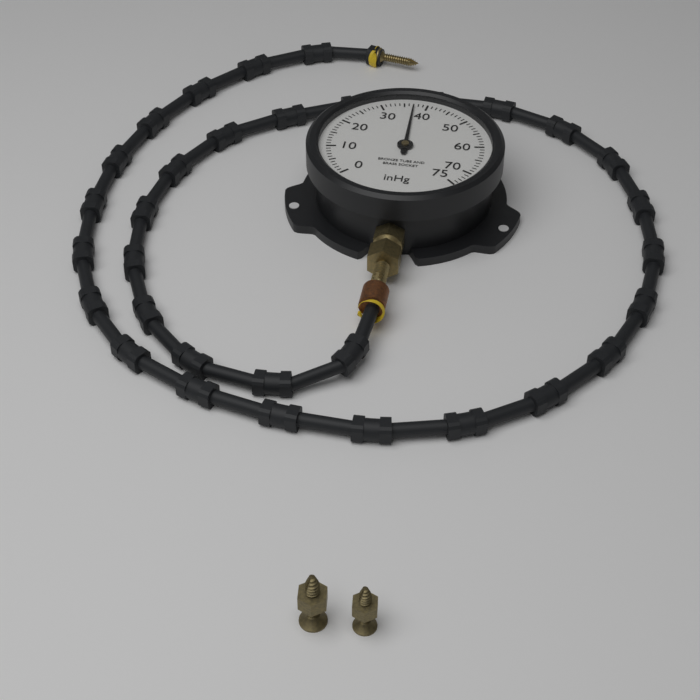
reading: 37 inHg
